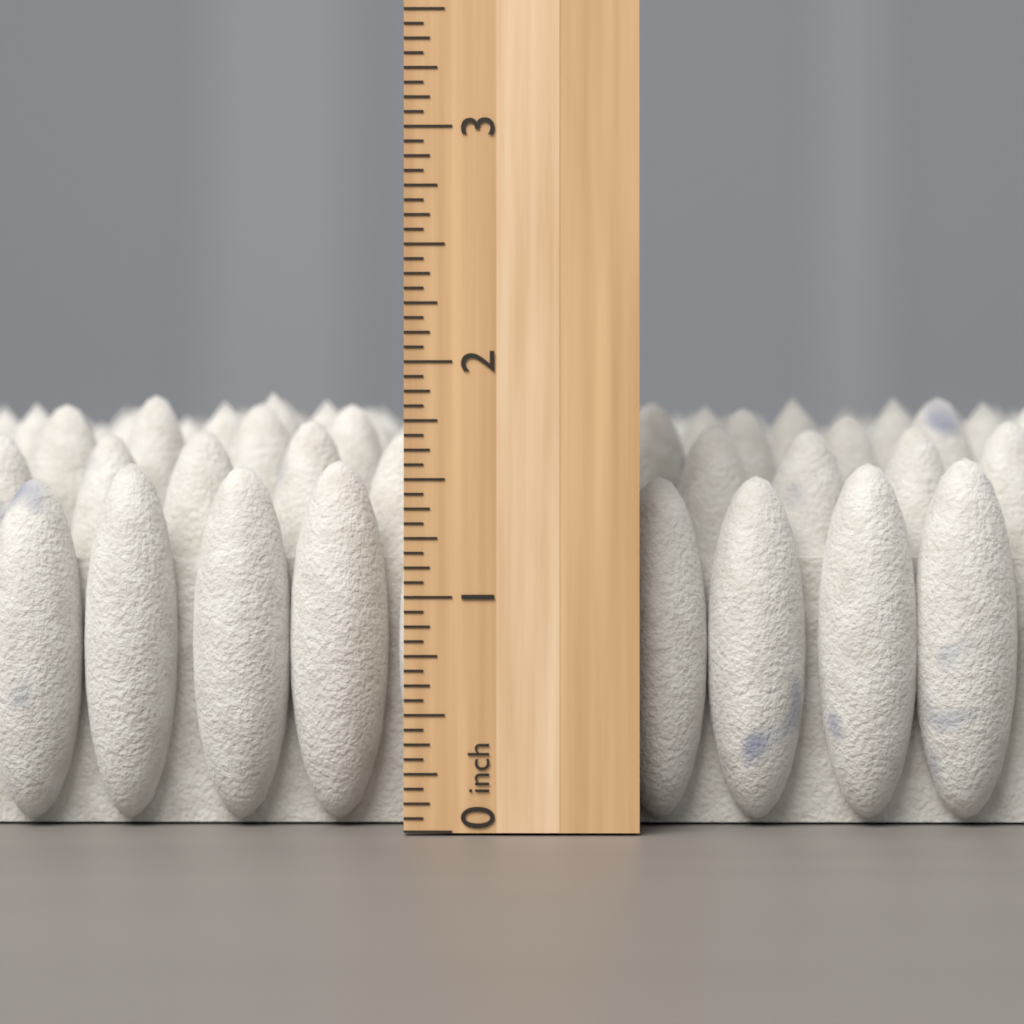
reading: 1.9375 inch
